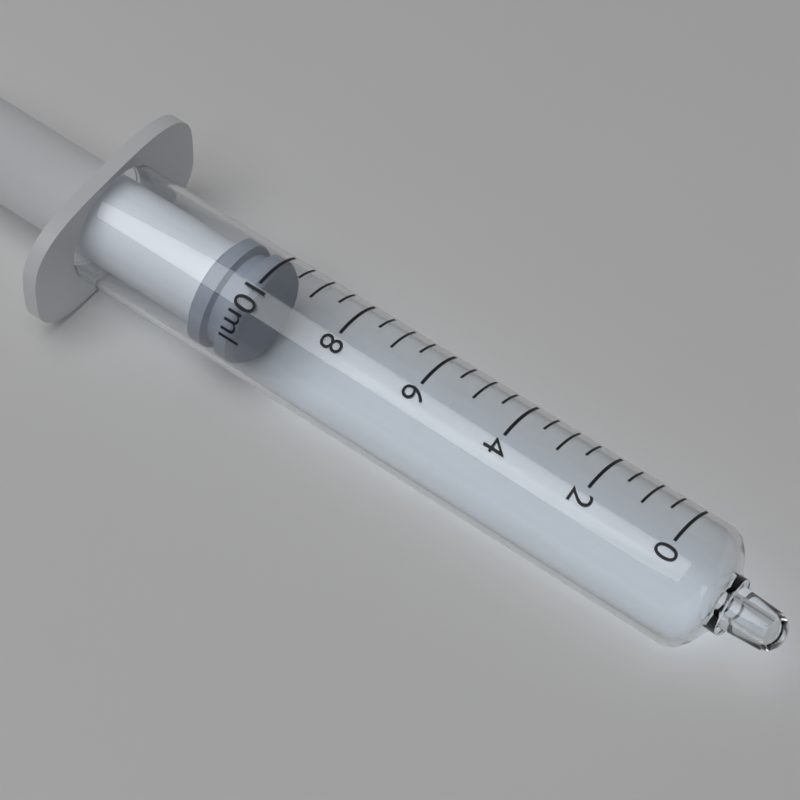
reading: 10.0 ml
